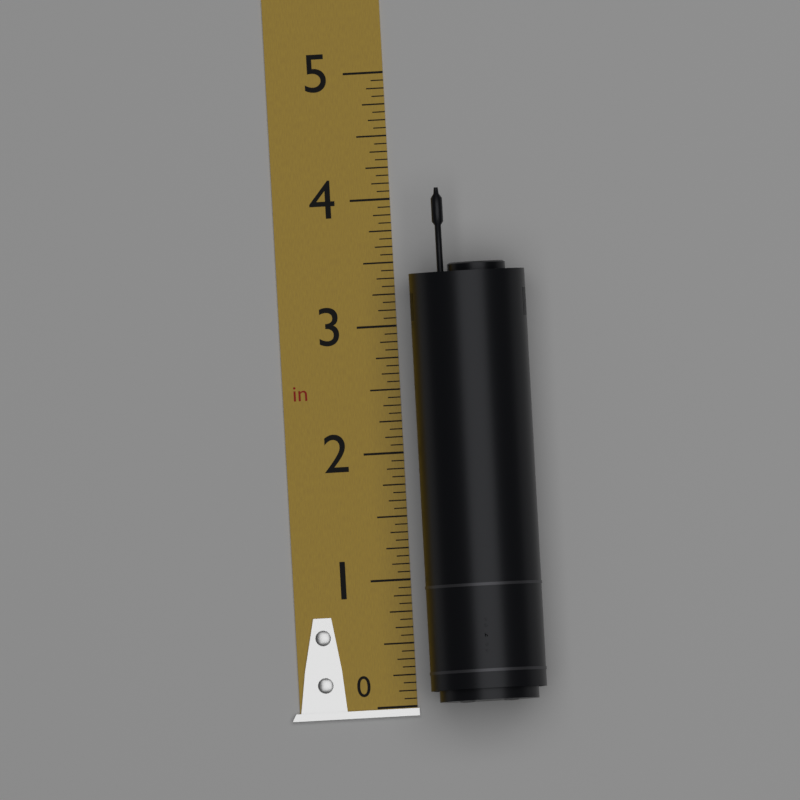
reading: 4.0625 in
